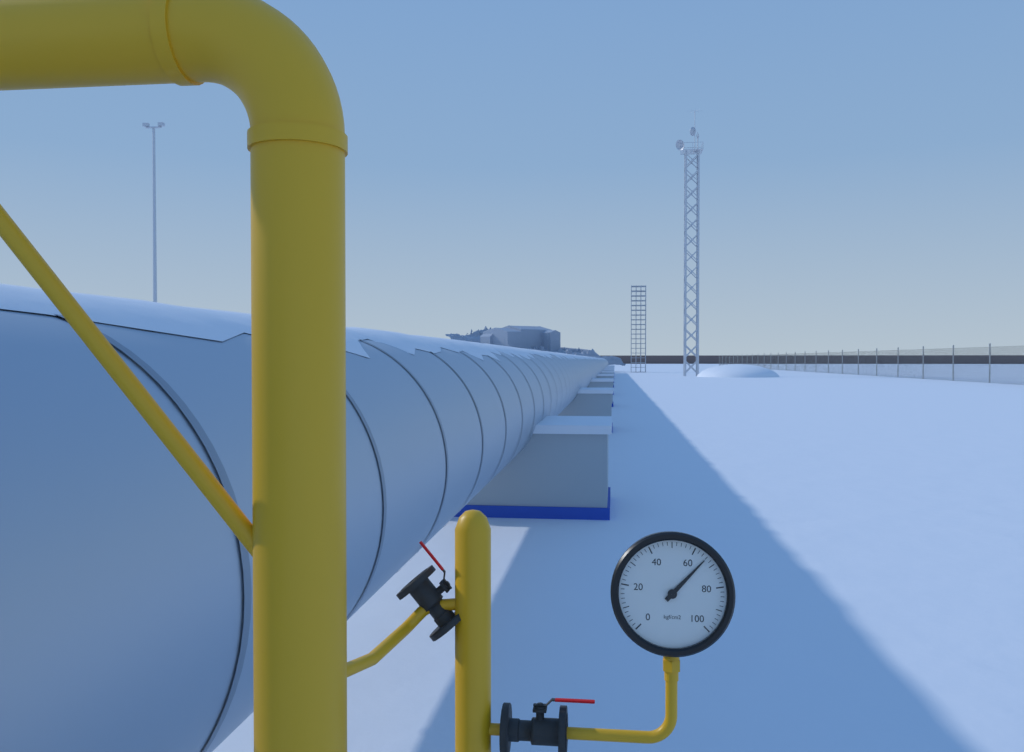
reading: 66 kgf/cm2
